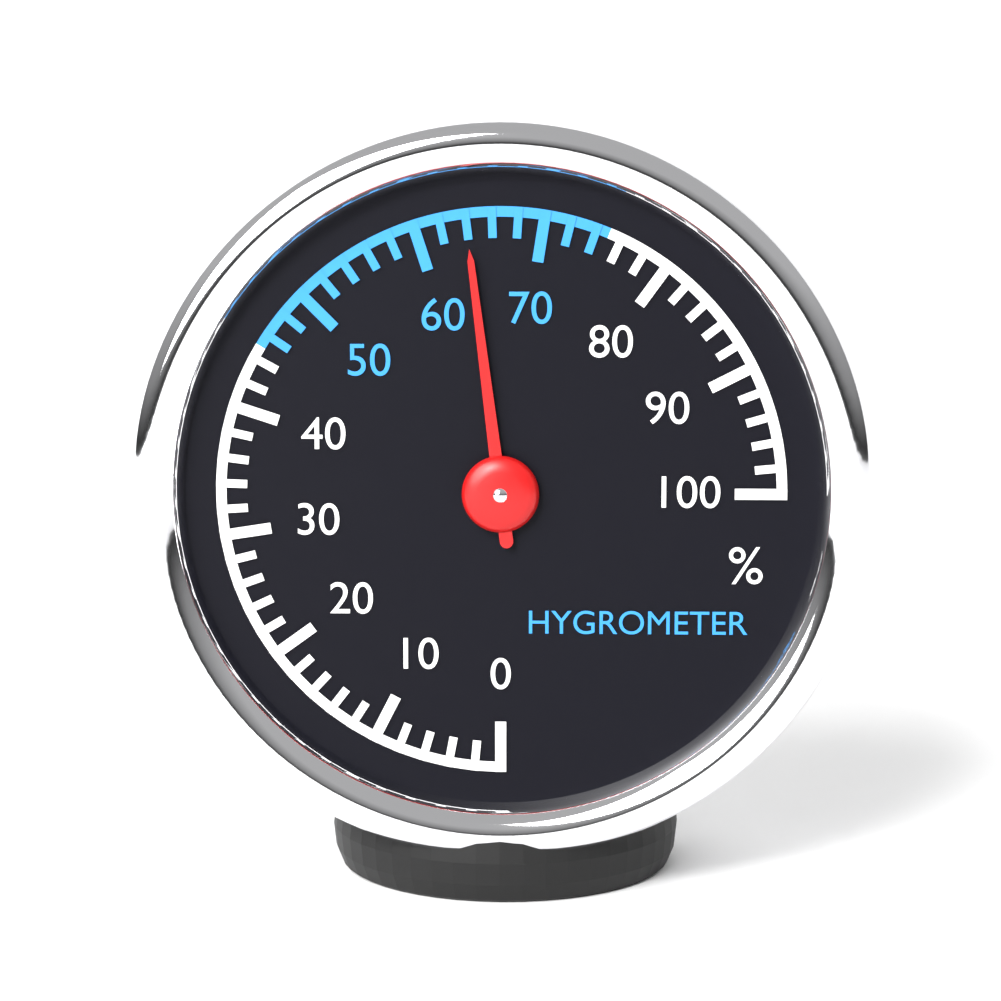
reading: 64 %
